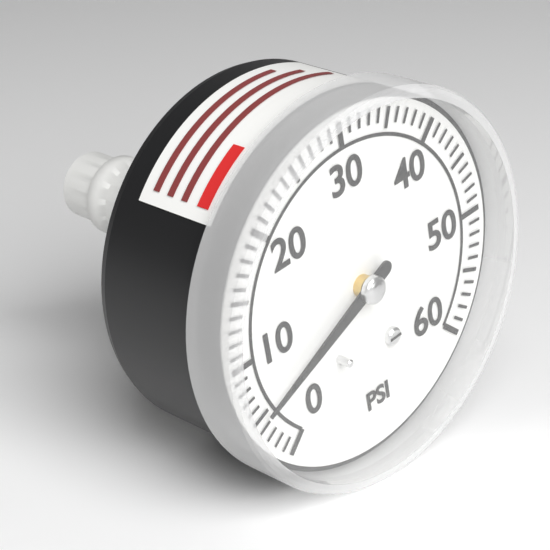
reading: 5 psi
